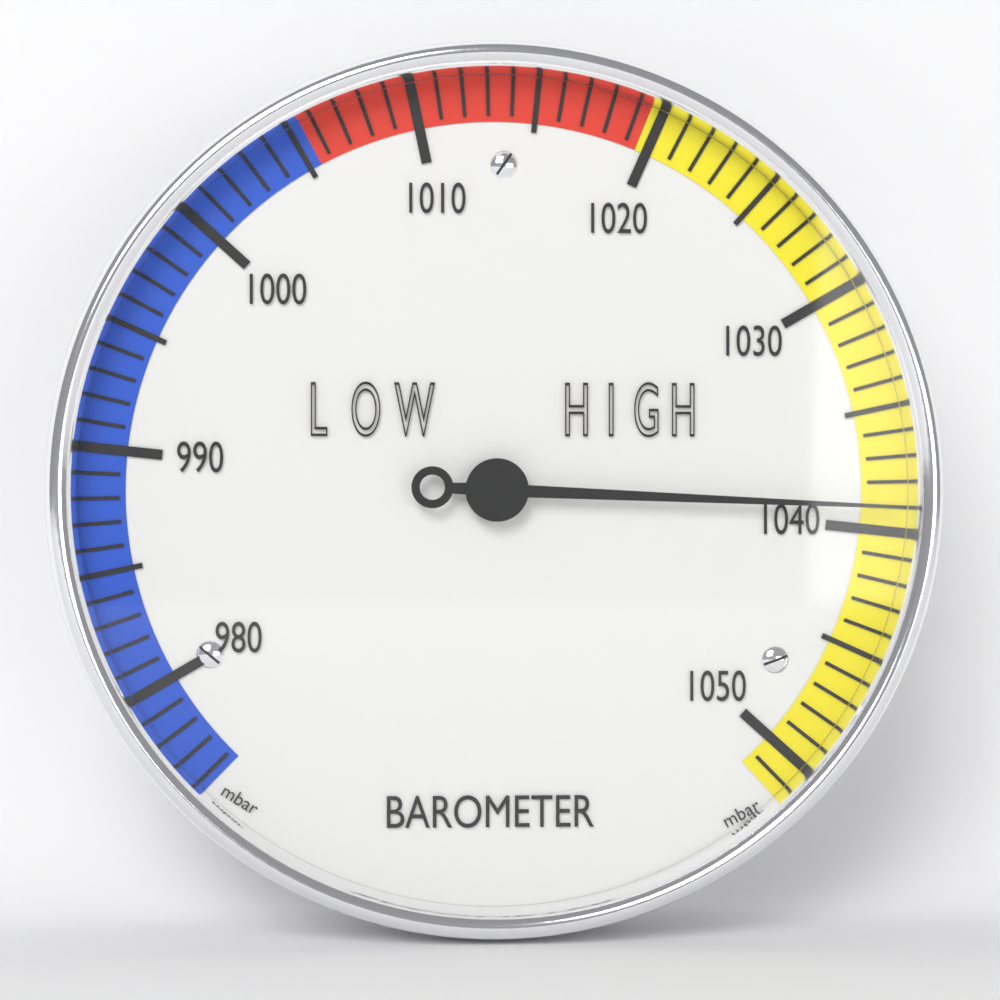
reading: 1039 mbar
